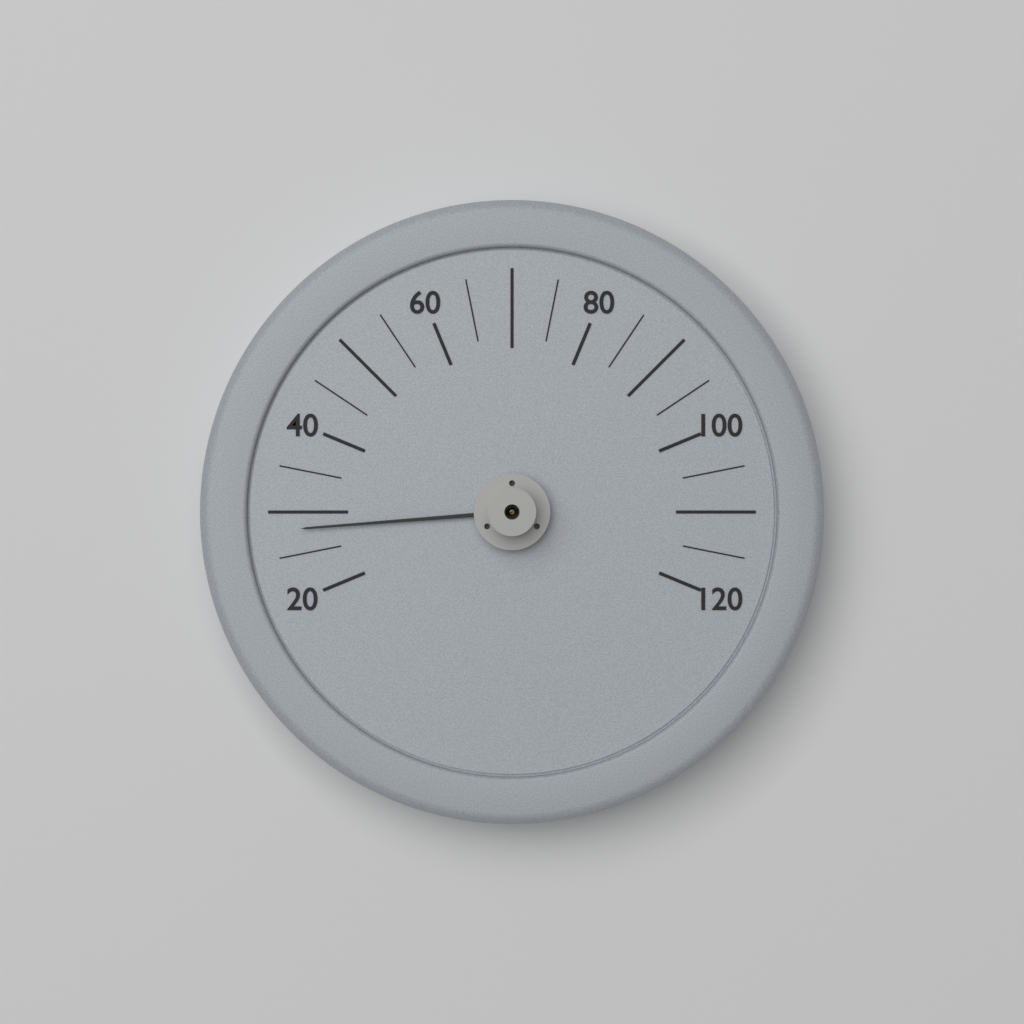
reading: 28 (no unit)
